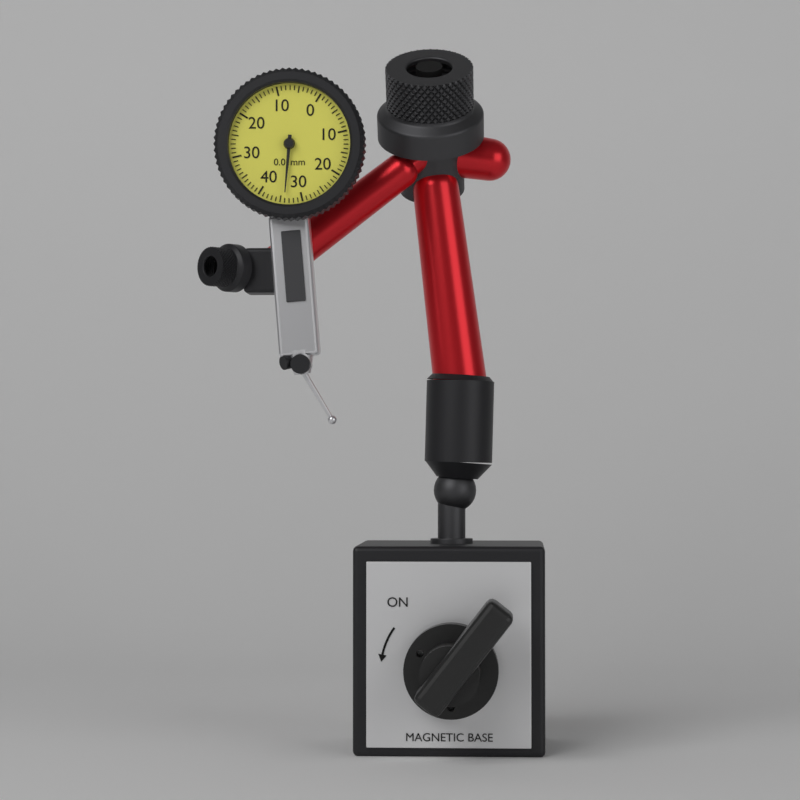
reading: 0.34 mm
